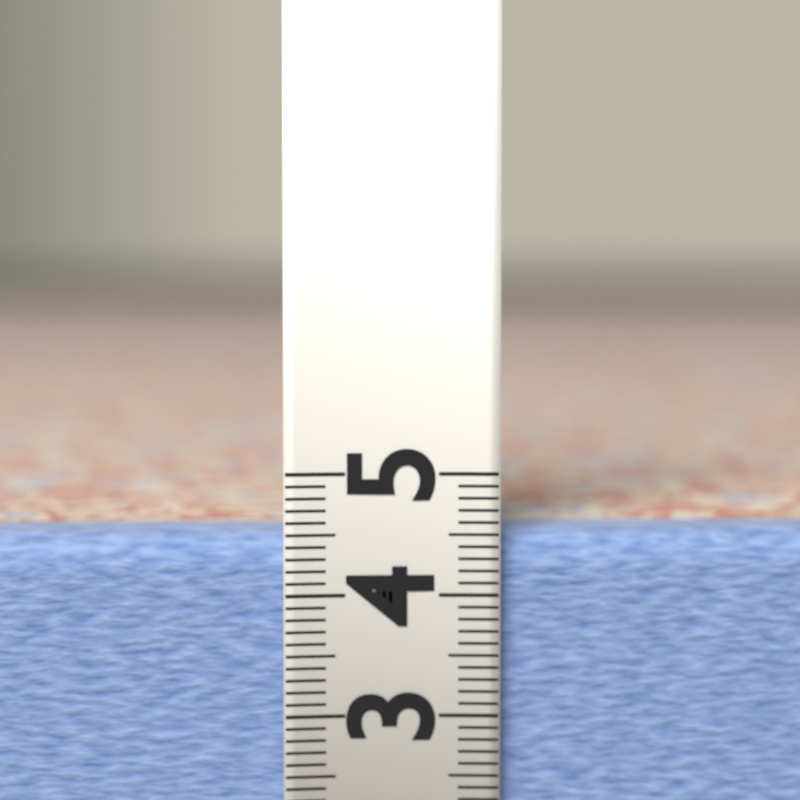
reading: 4.5 (no unit)
